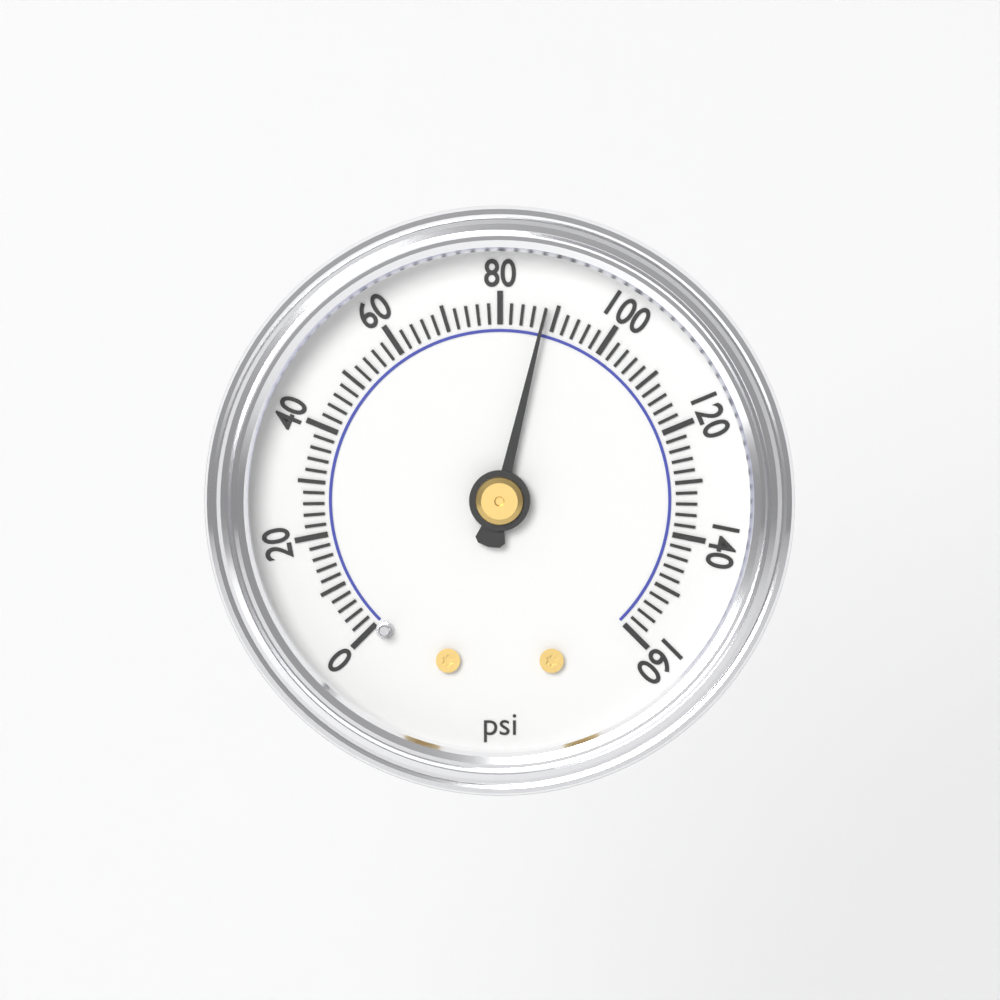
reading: 88 psi
